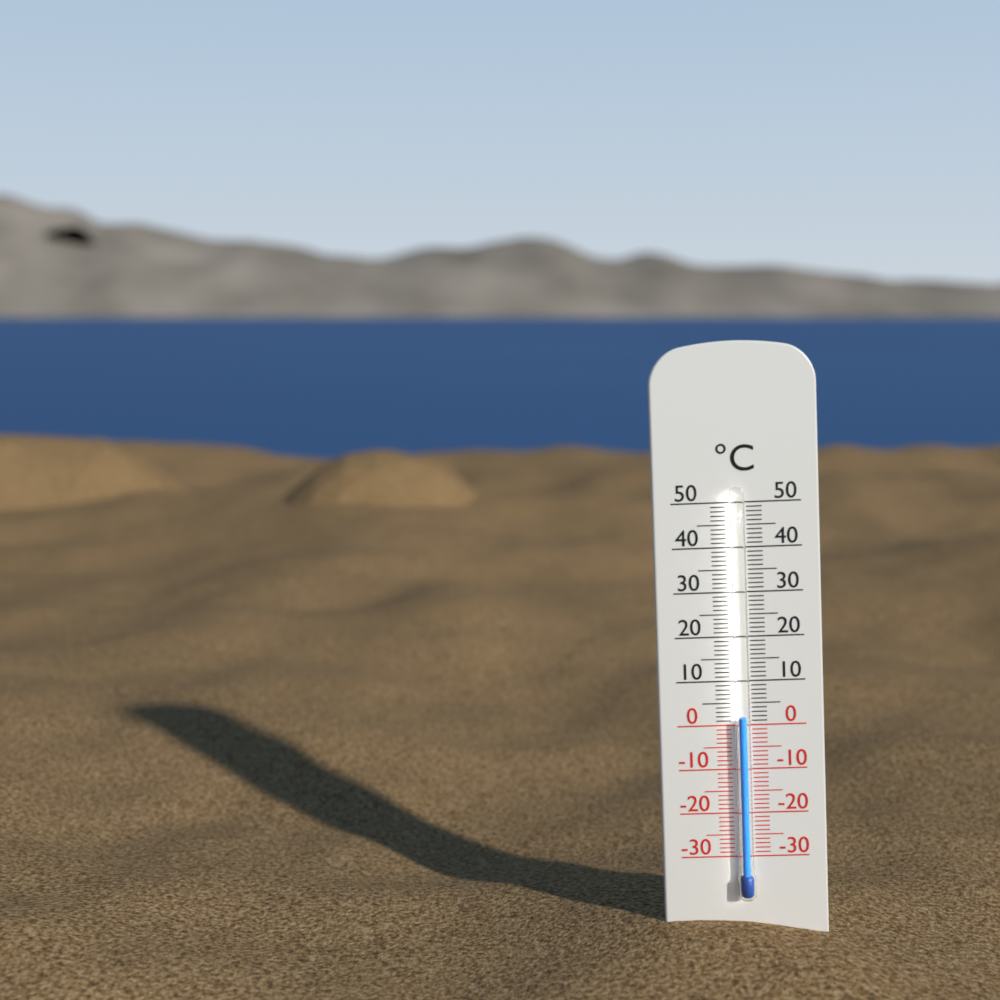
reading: 2 °C
